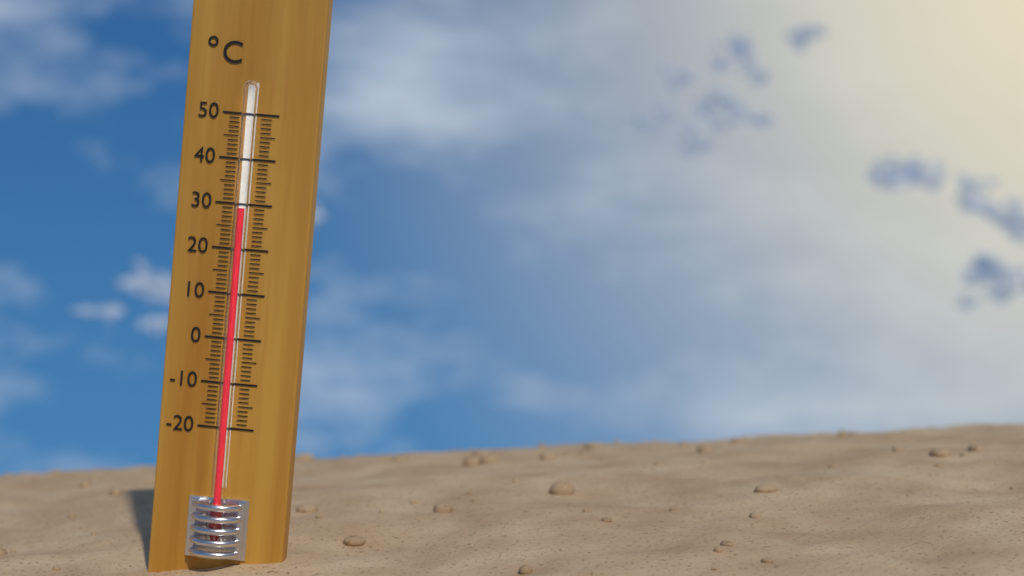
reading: 29 °C
